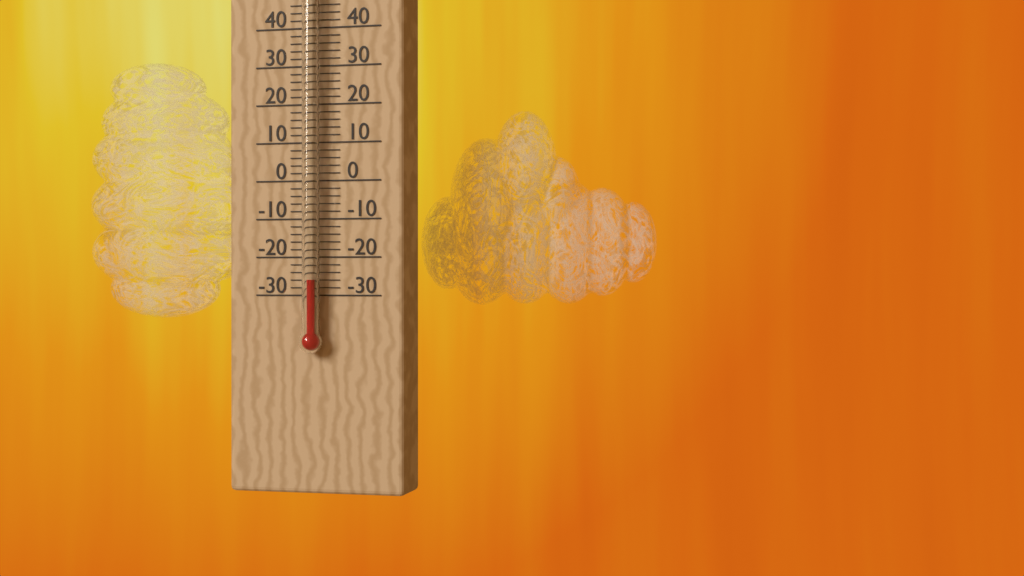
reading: -26 °C
